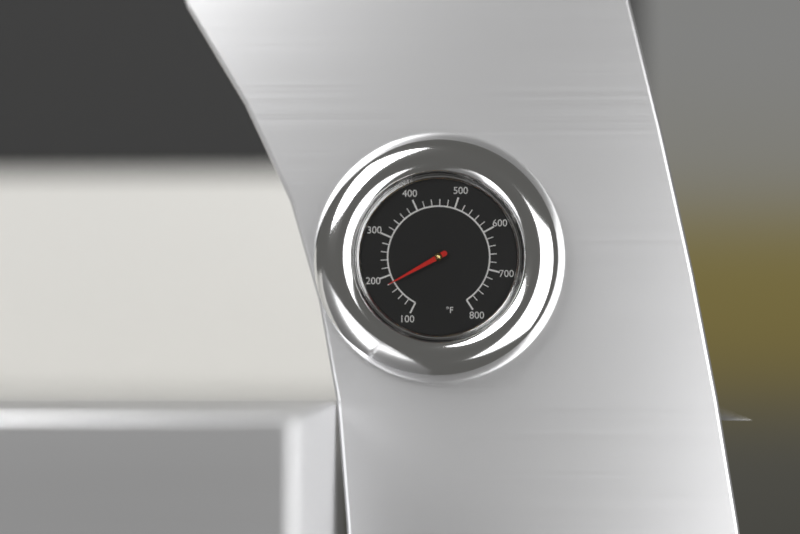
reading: 180 °F
